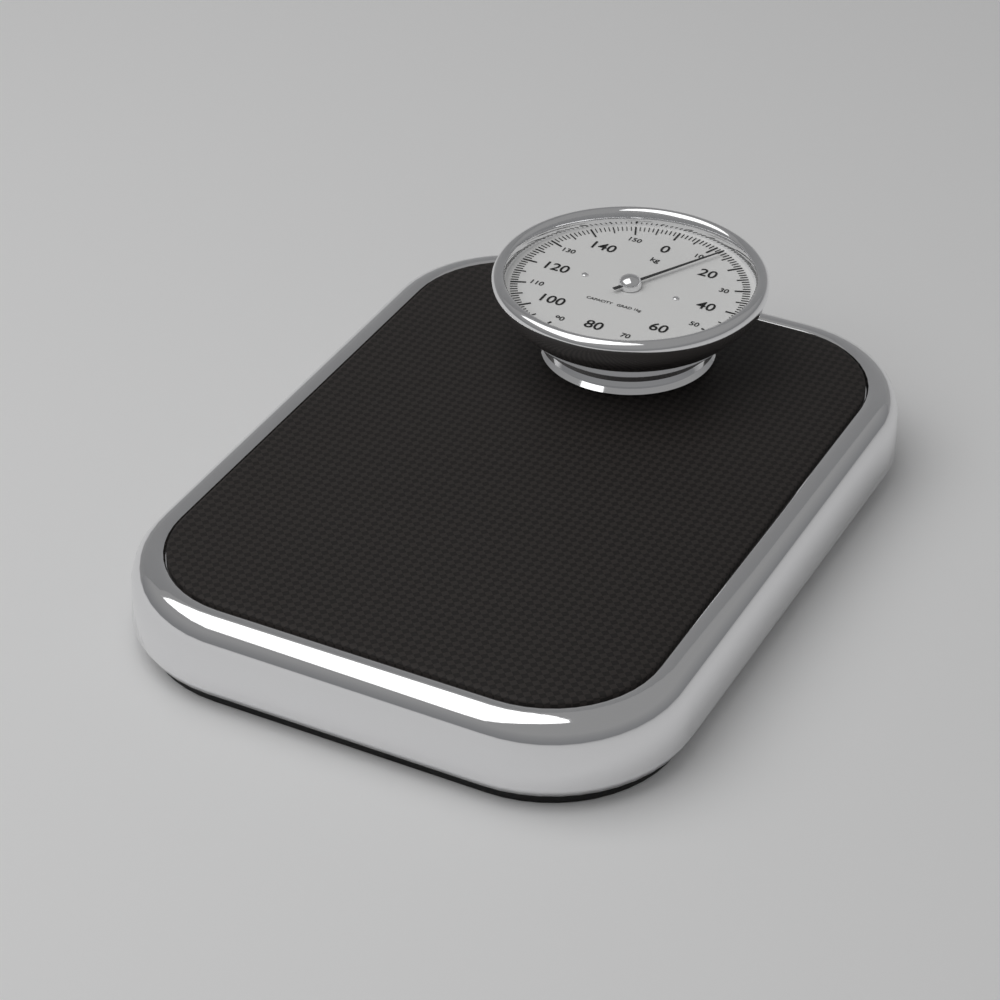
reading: 13 kg
